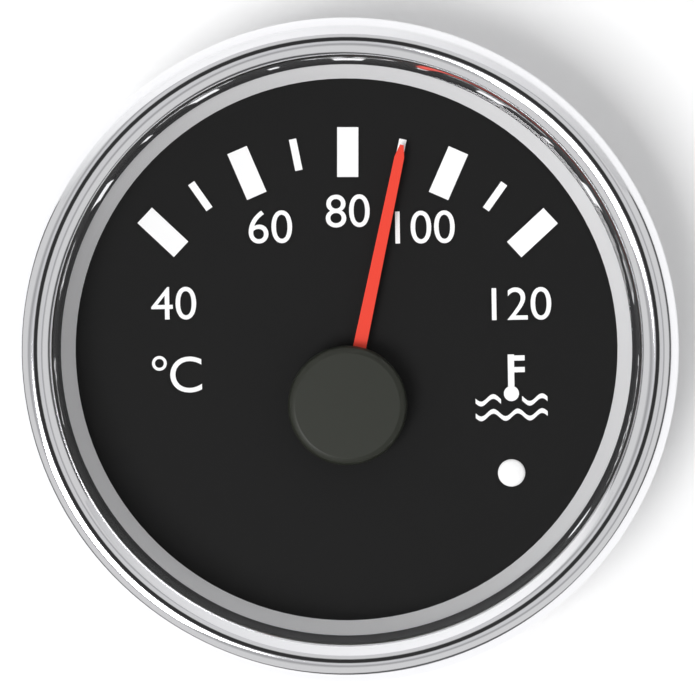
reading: 90 °C
